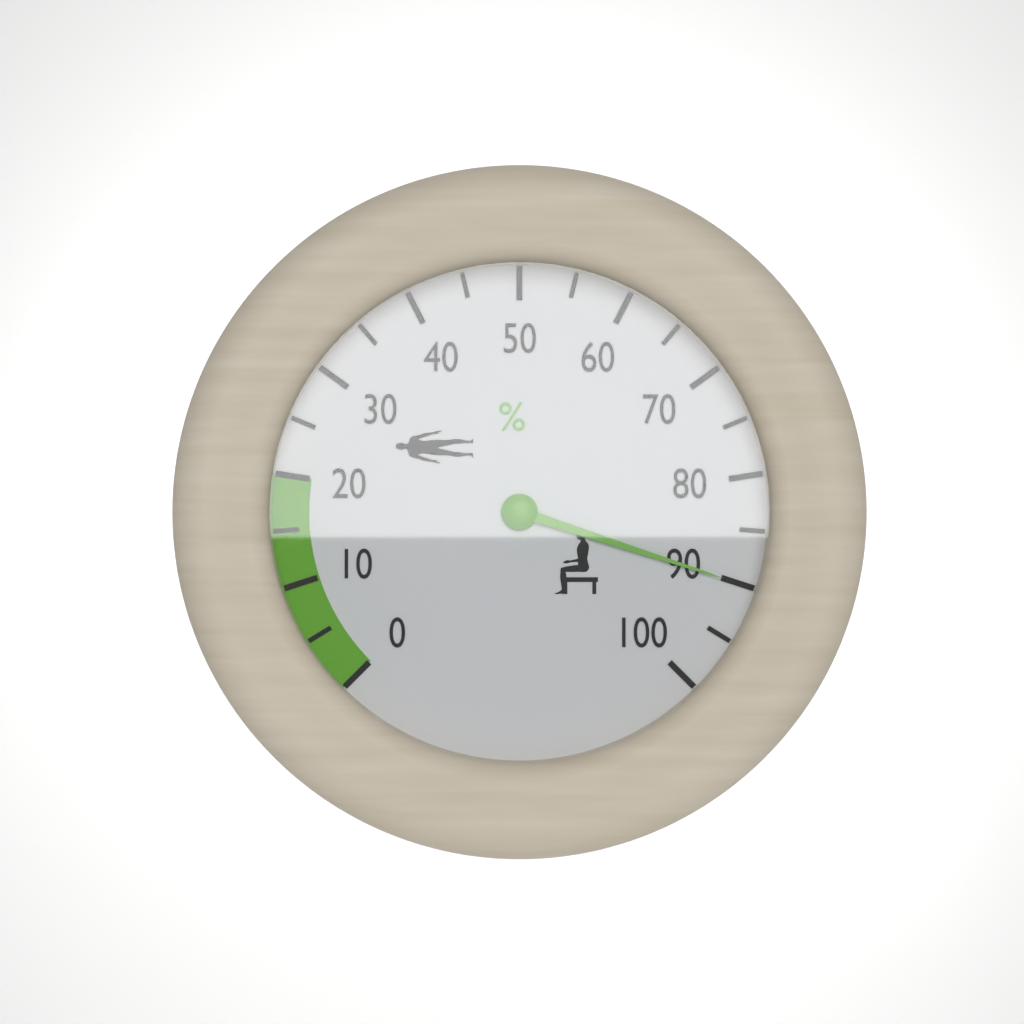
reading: 90 %
